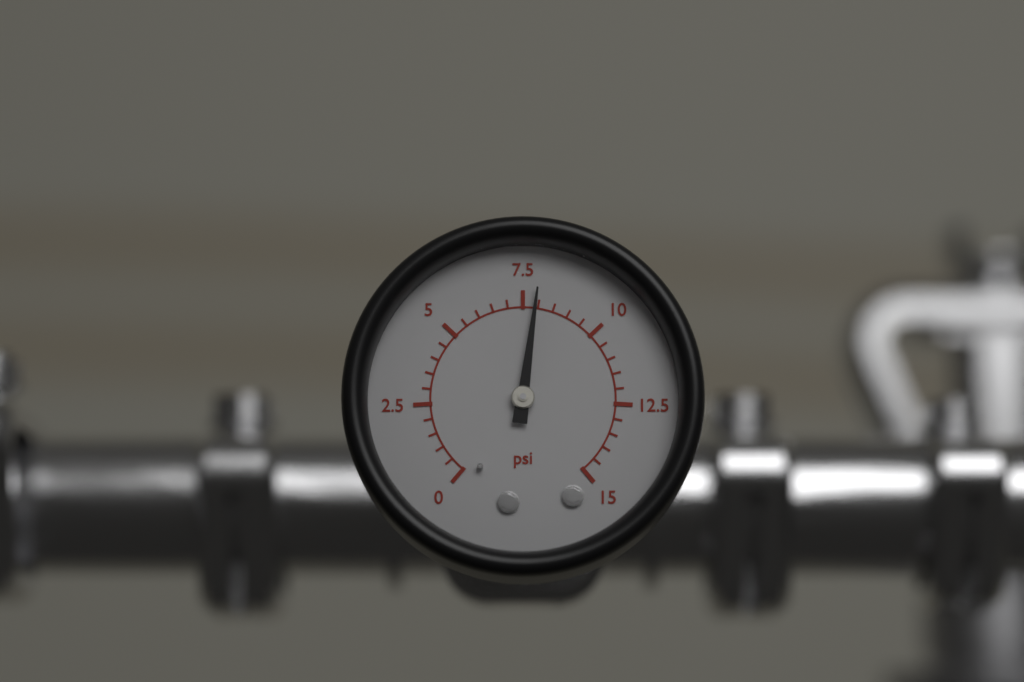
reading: 7.9 psi
